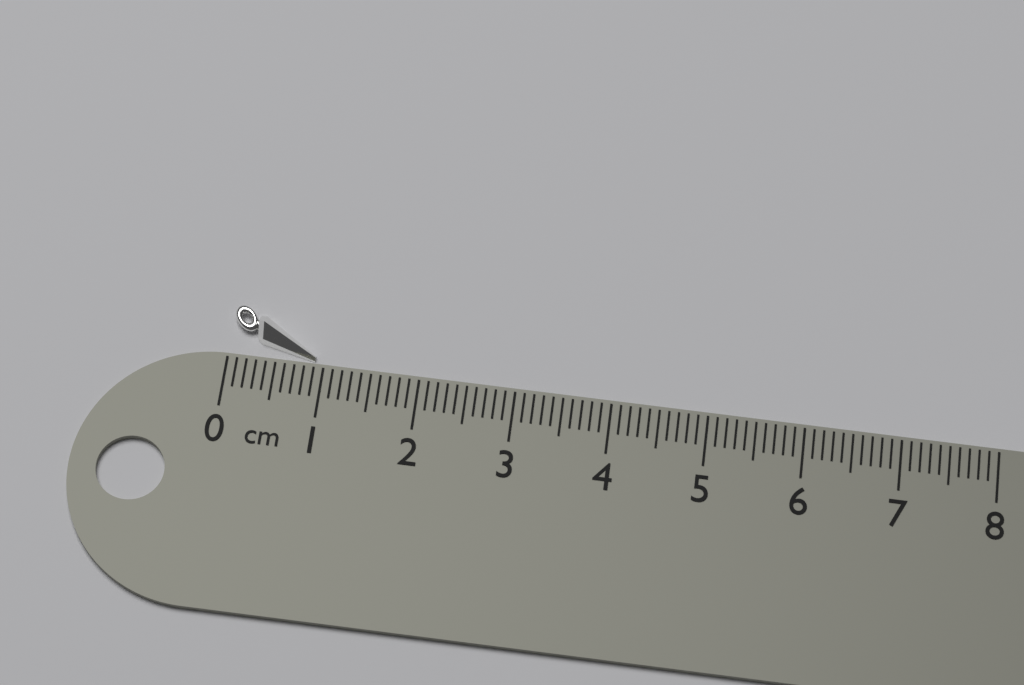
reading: 0.9 cm
